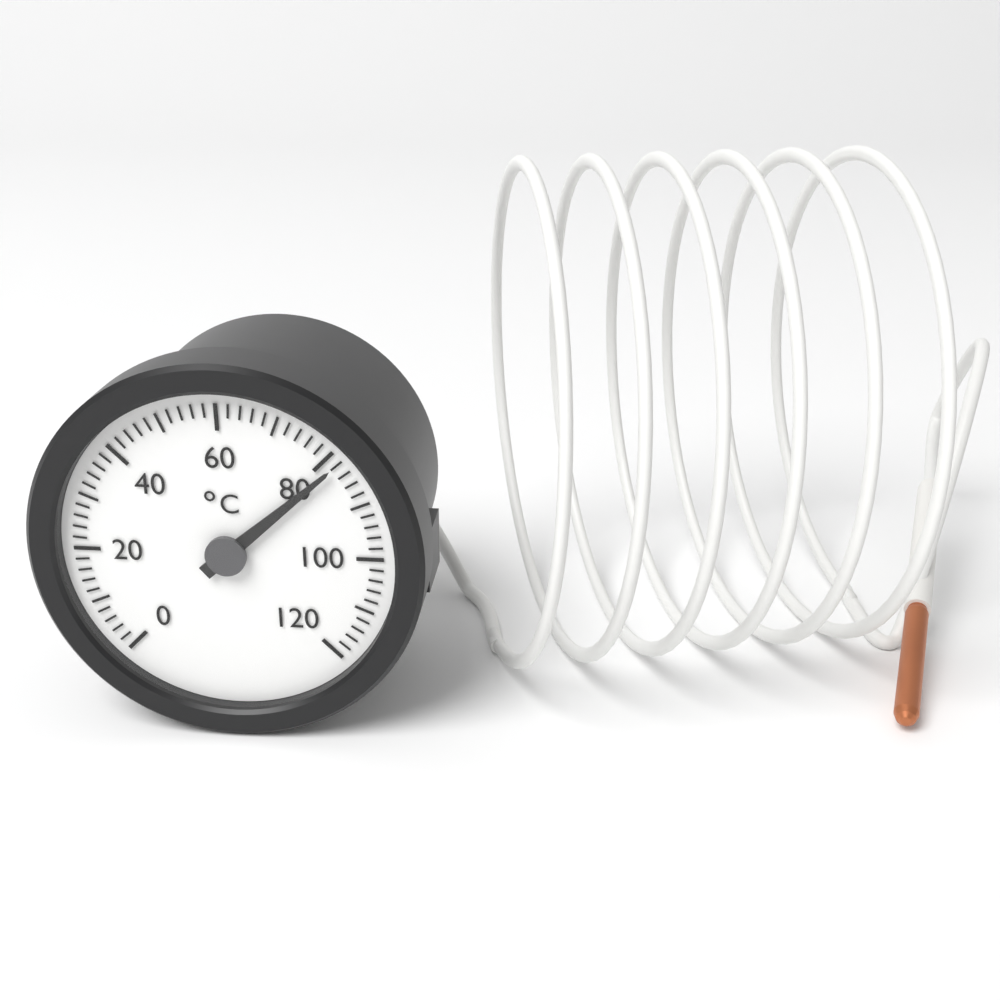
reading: 82 °C
